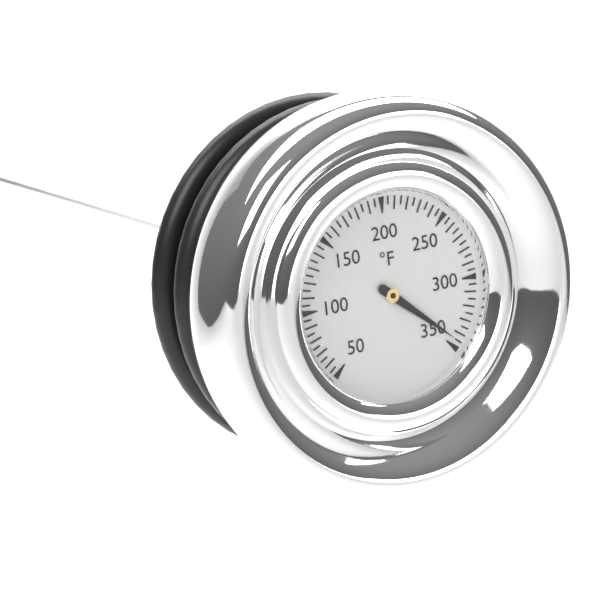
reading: 345 °F
